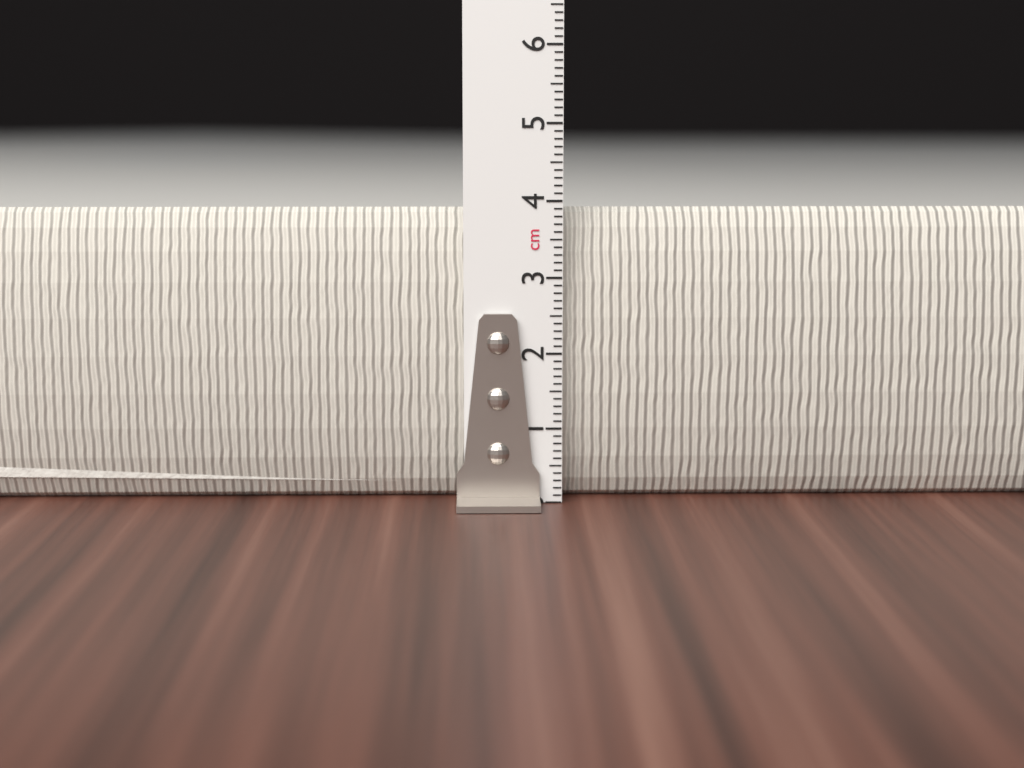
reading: 3.9 cm
